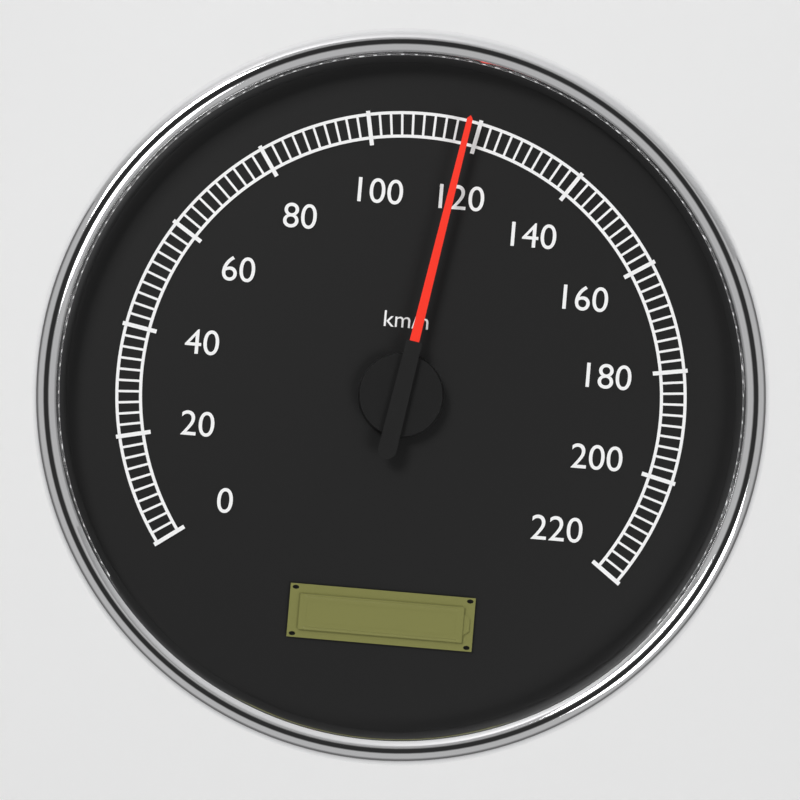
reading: 118 km/h
